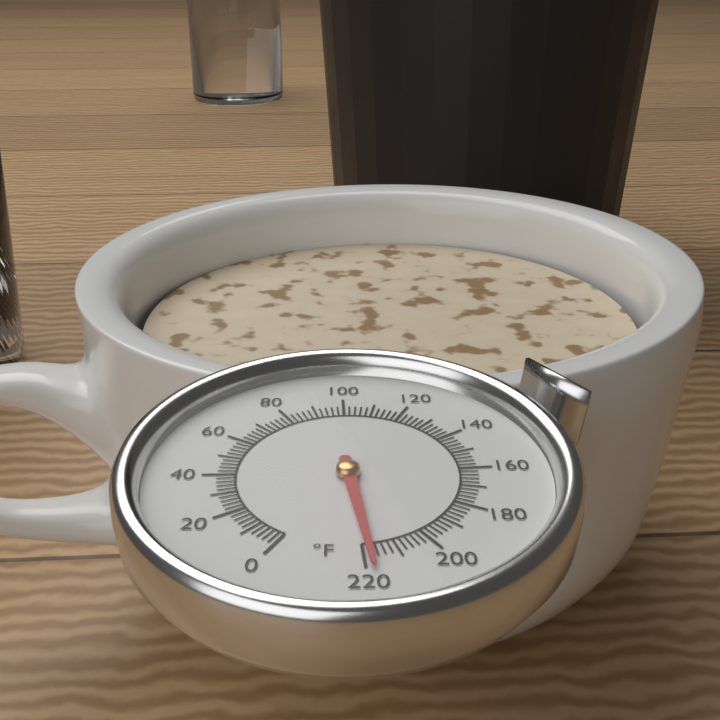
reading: 218 °F
